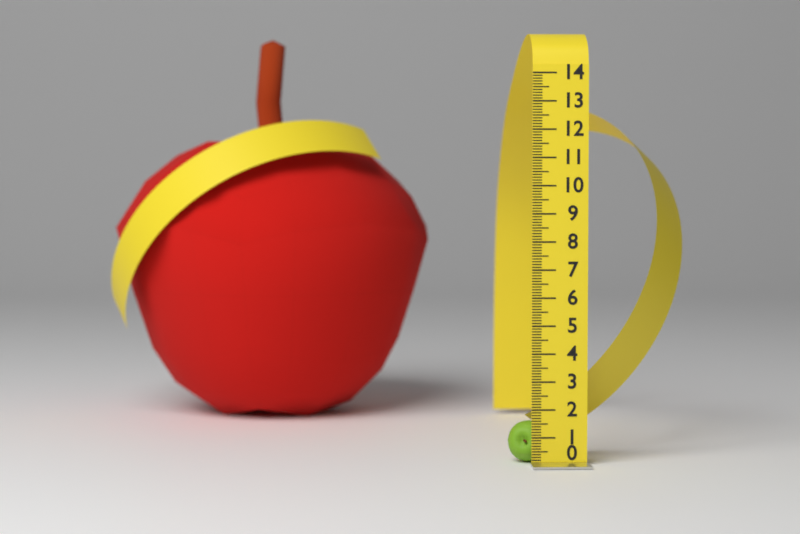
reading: 1.5 (no unit)
